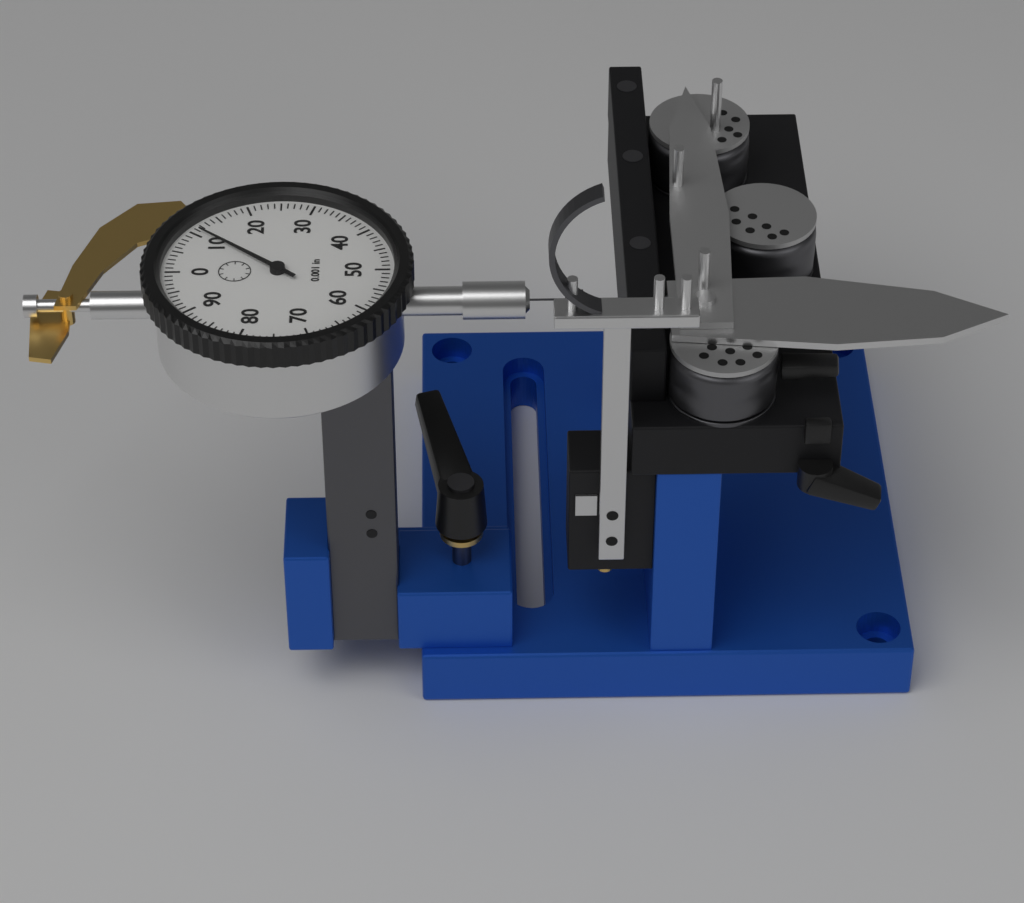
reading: 0.011 in
